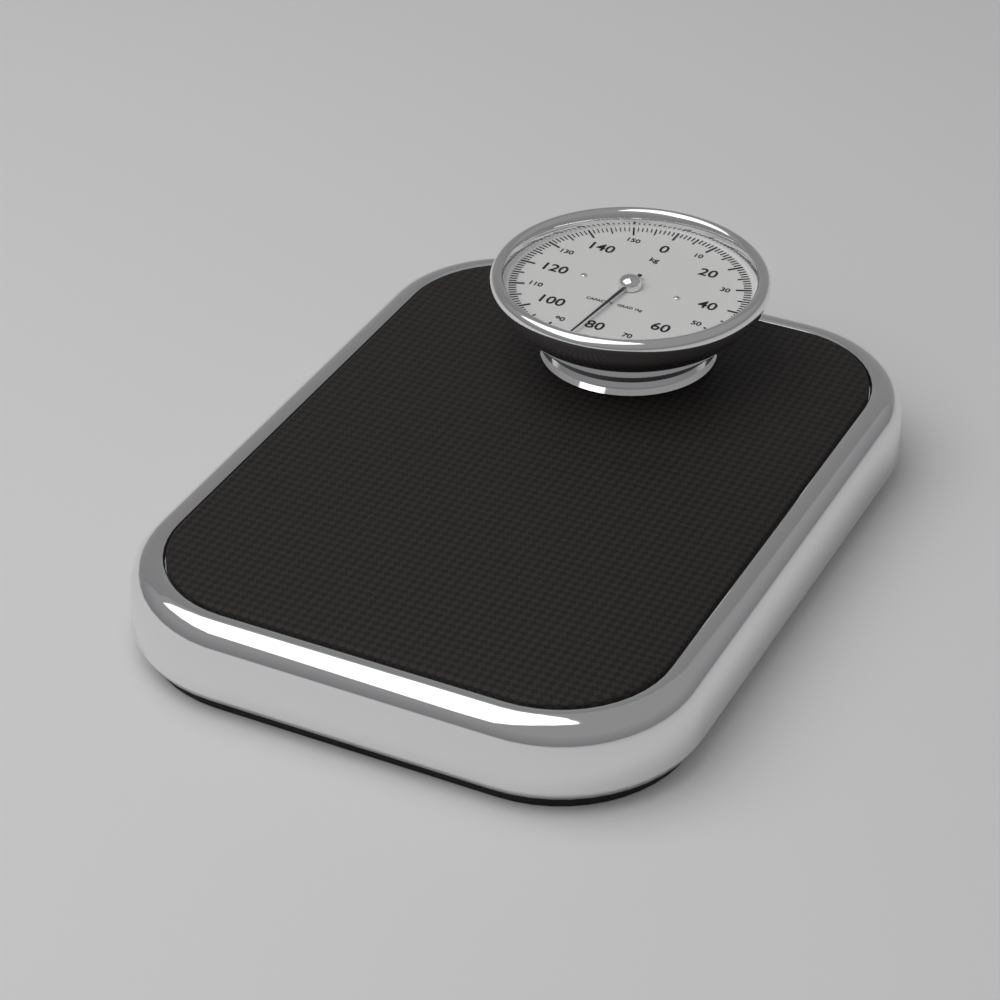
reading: 83 kg
